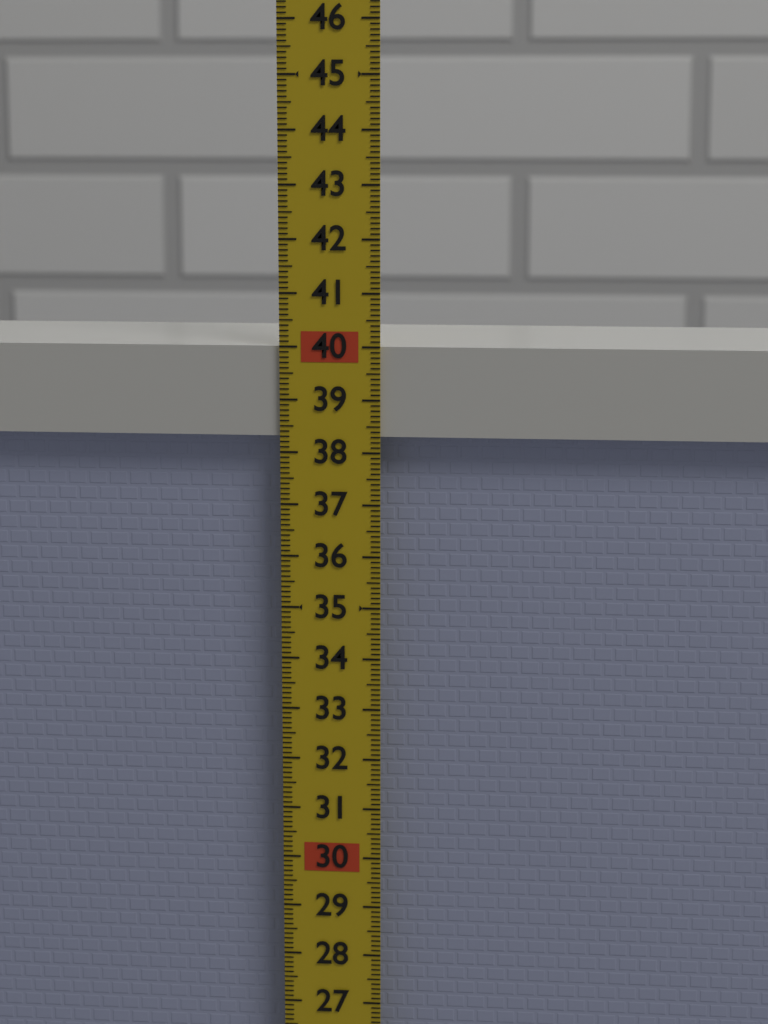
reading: 40.0 (no unit)
